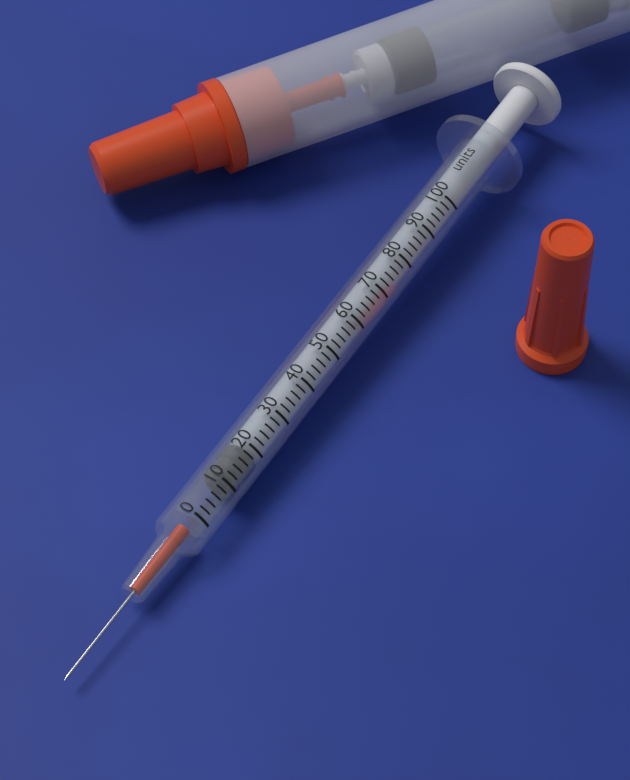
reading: 10 units
